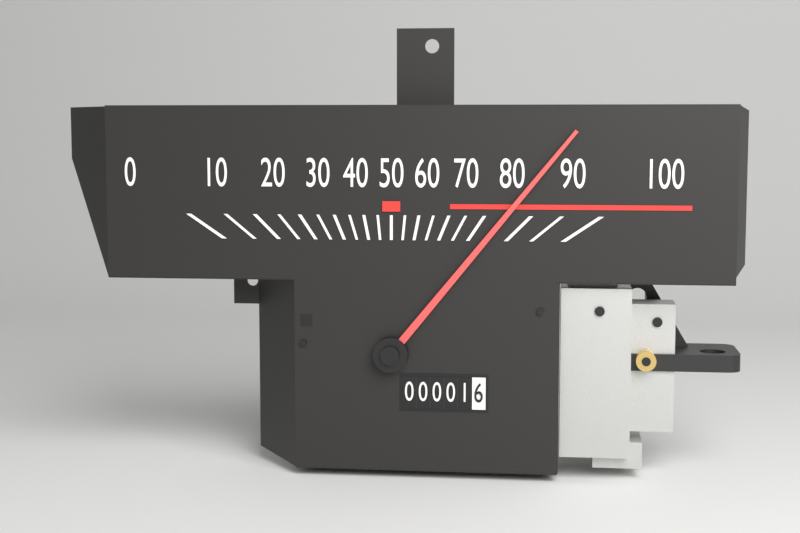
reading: 85 (no unit)
